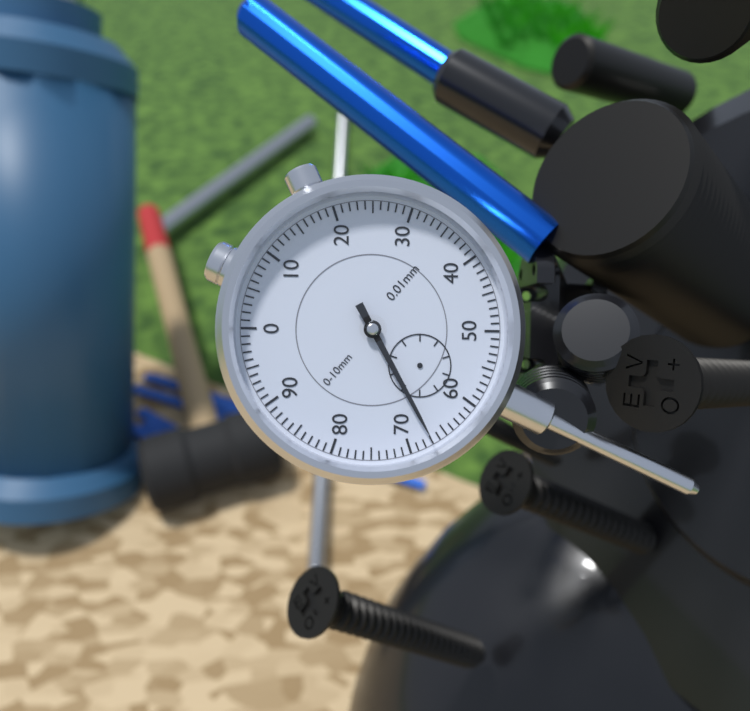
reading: 0.67 mm
